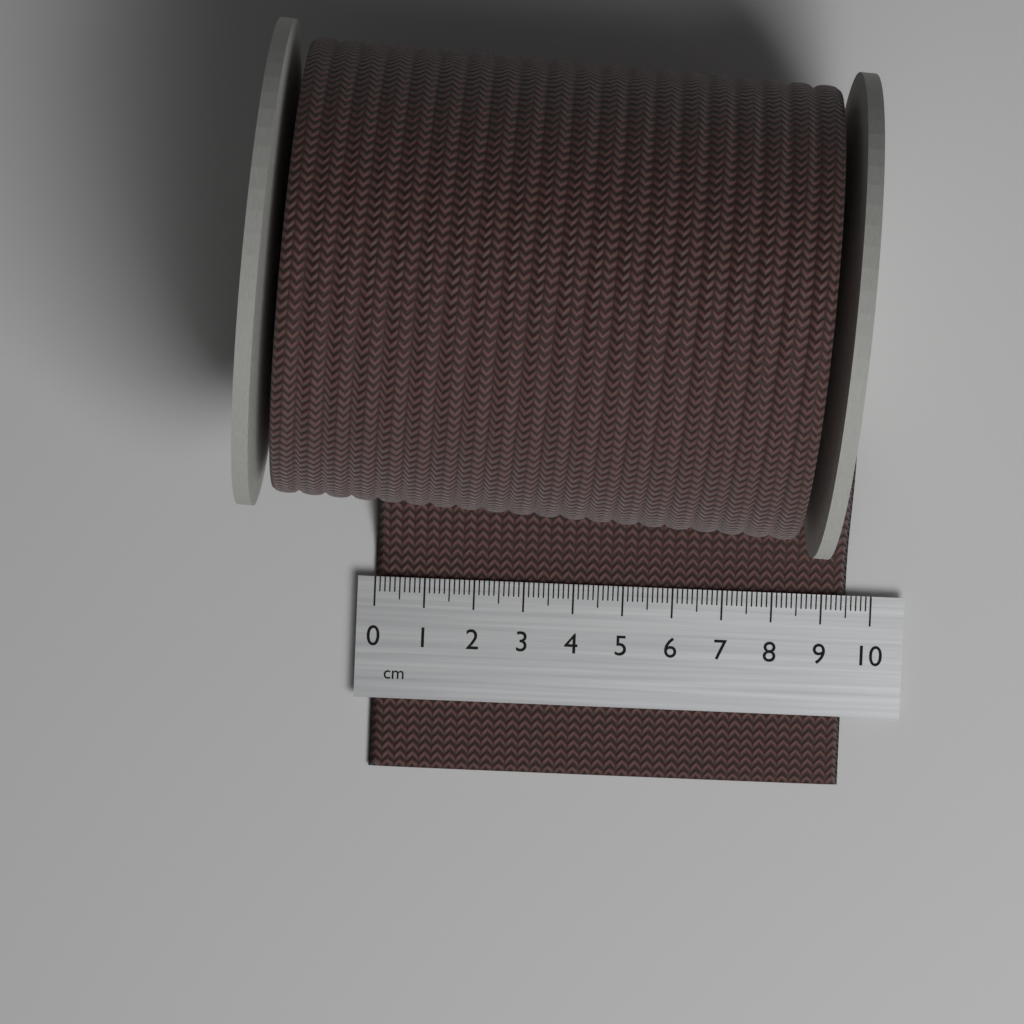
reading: 9.5 cm
